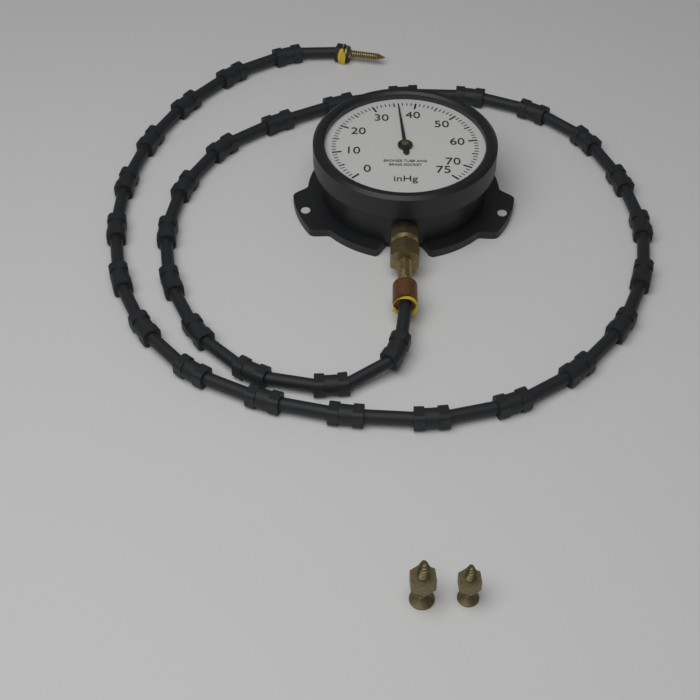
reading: 36 inHg
